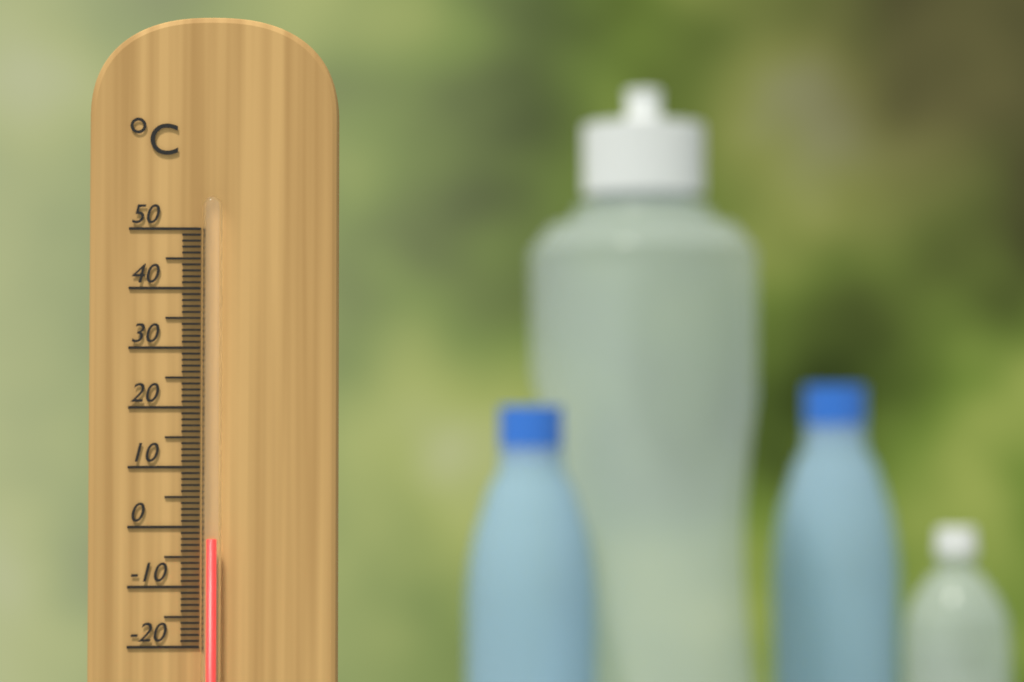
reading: -2 °C
